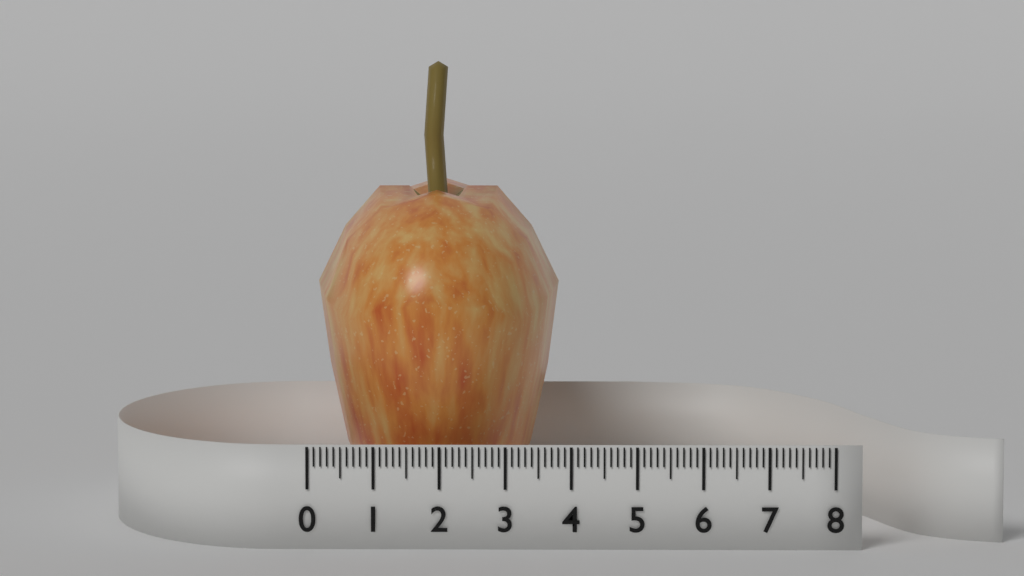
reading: 3.8 (no unit)
